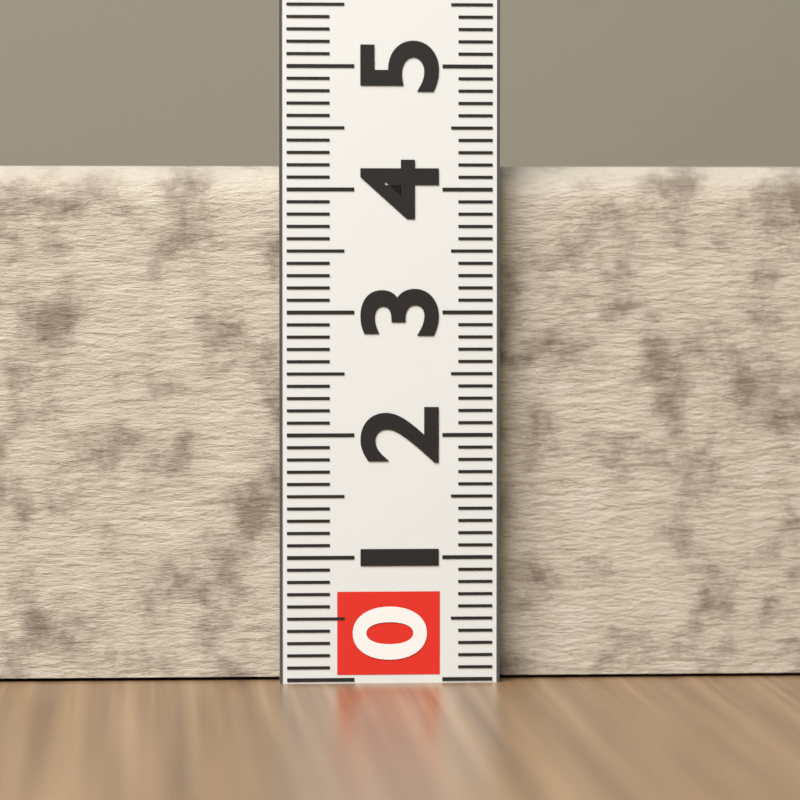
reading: 4.2 (no unit)
